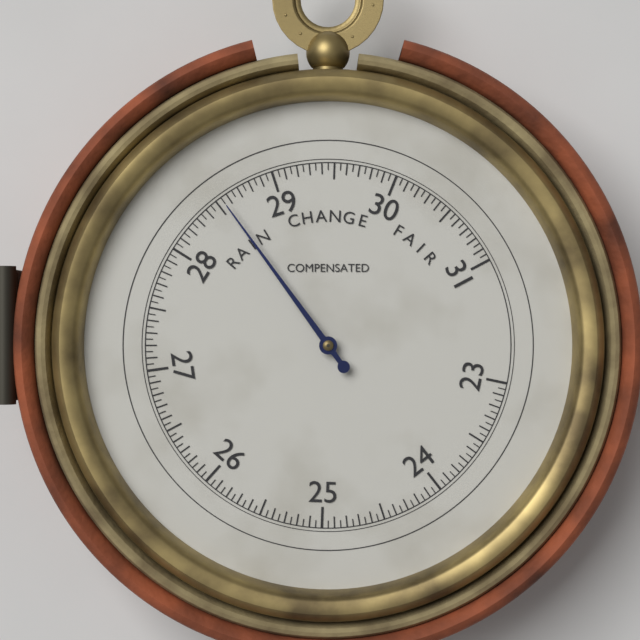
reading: 28.55 (no unit)
